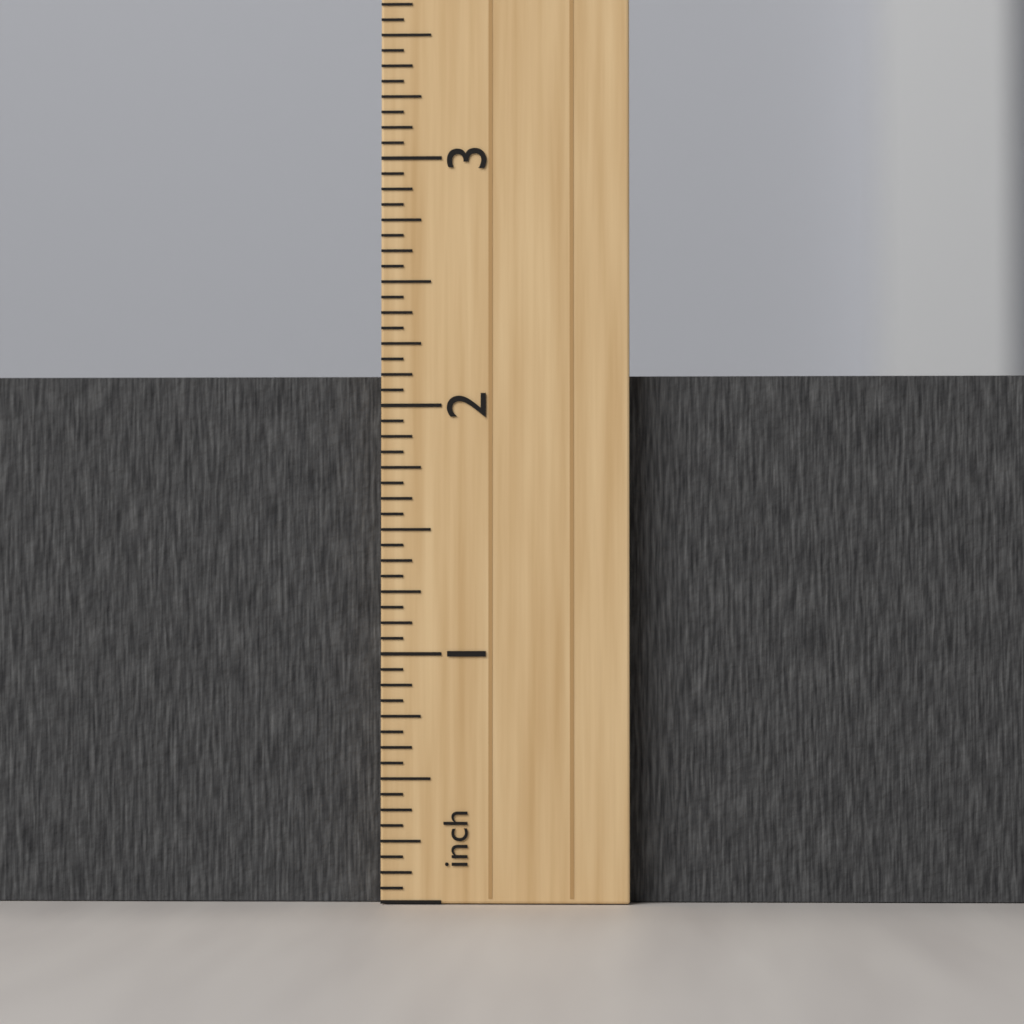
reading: 2.1250 inch
